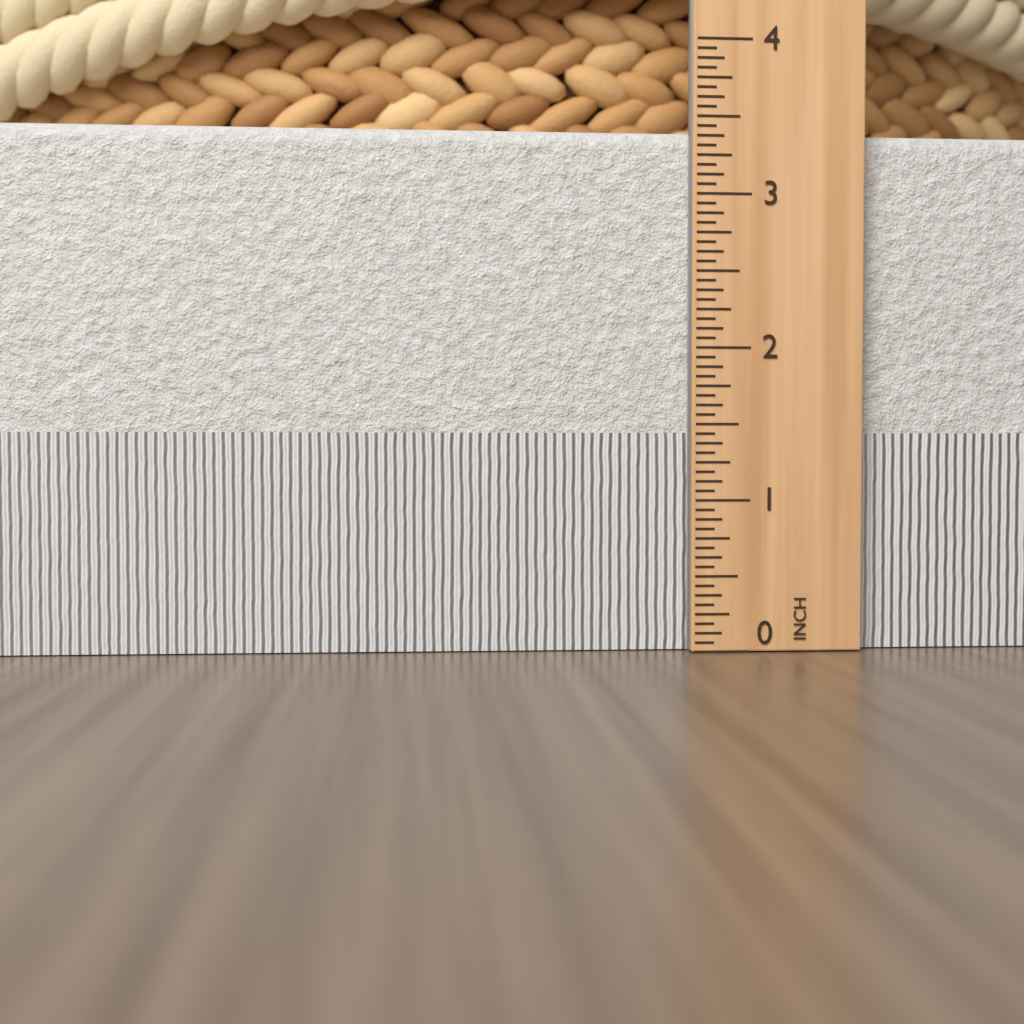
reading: 3.4375 in
